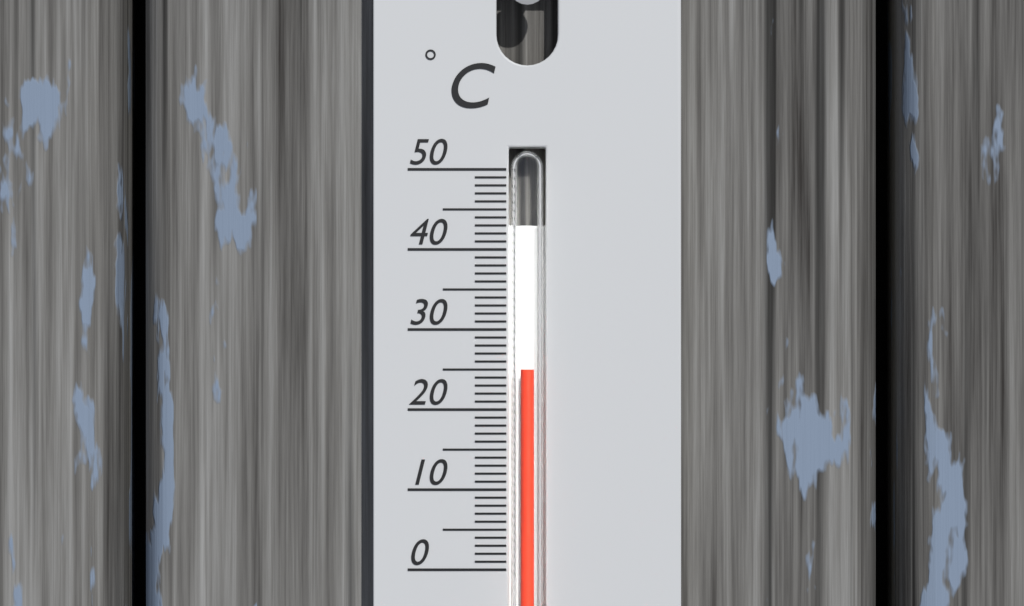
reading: 25 °C
